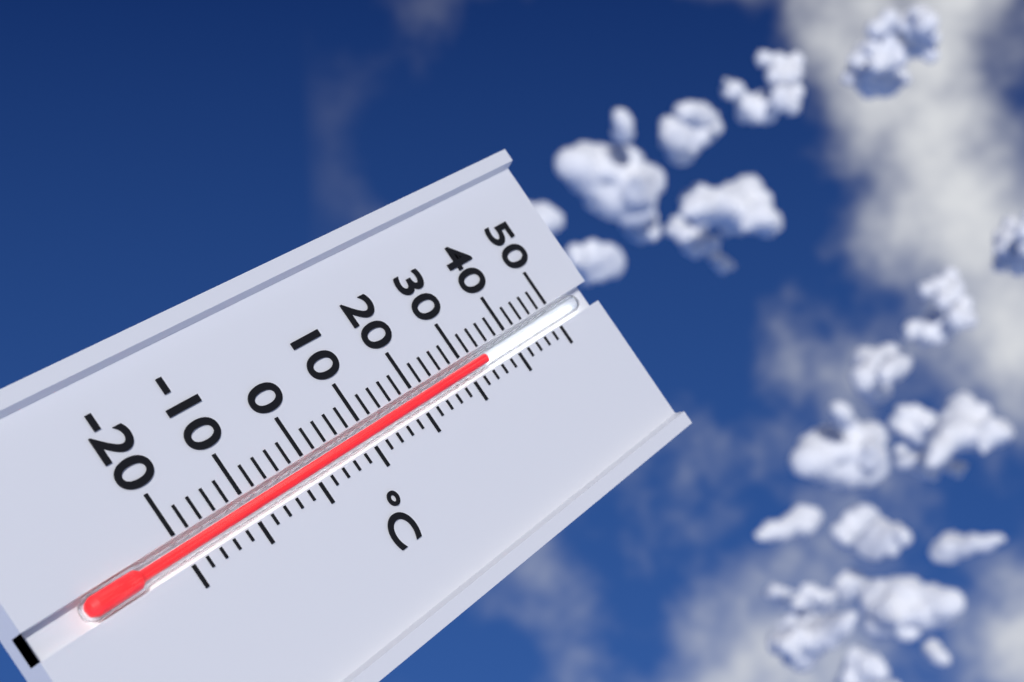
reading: 34 °C
